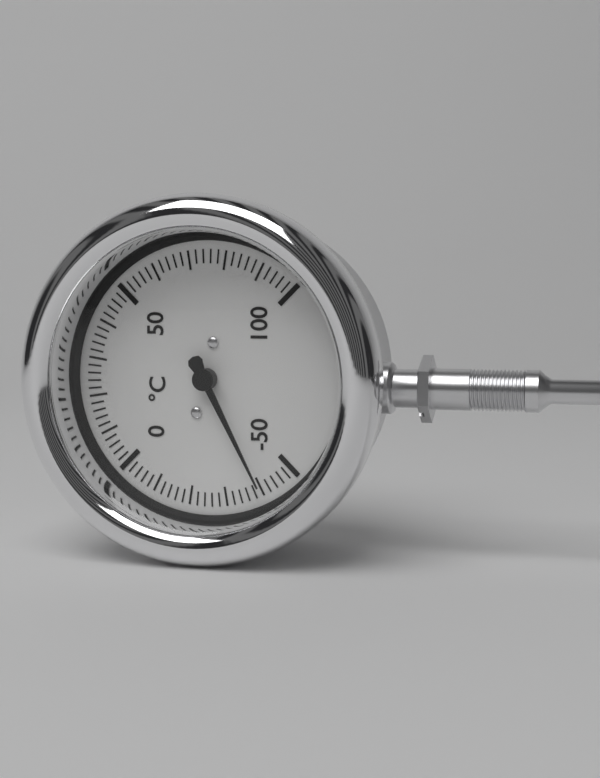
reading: -40 °C
